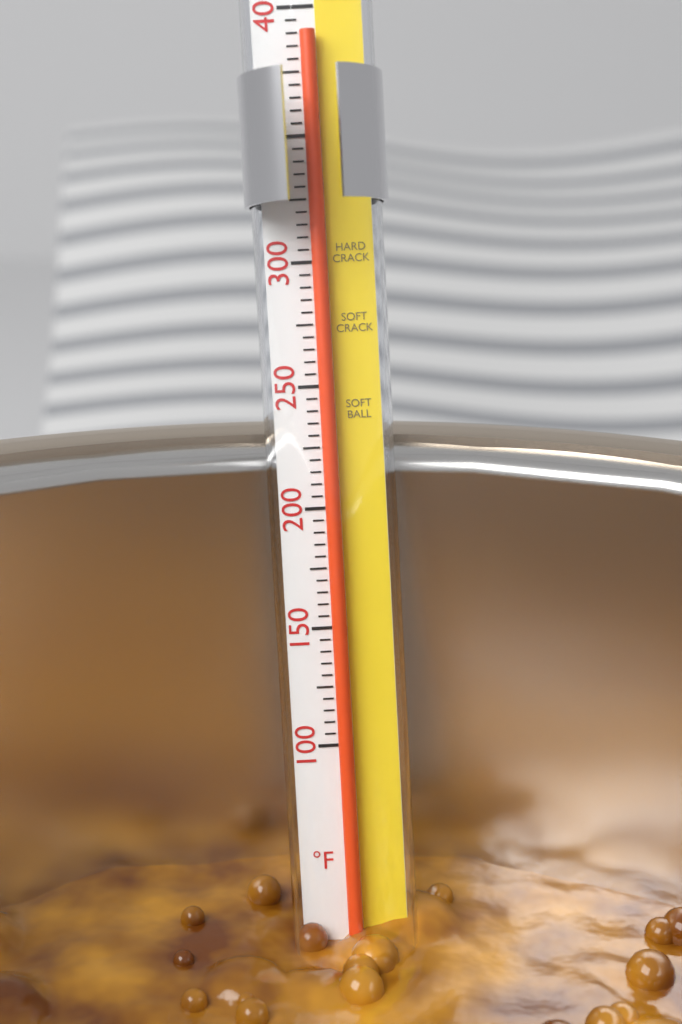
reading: 390 °F
